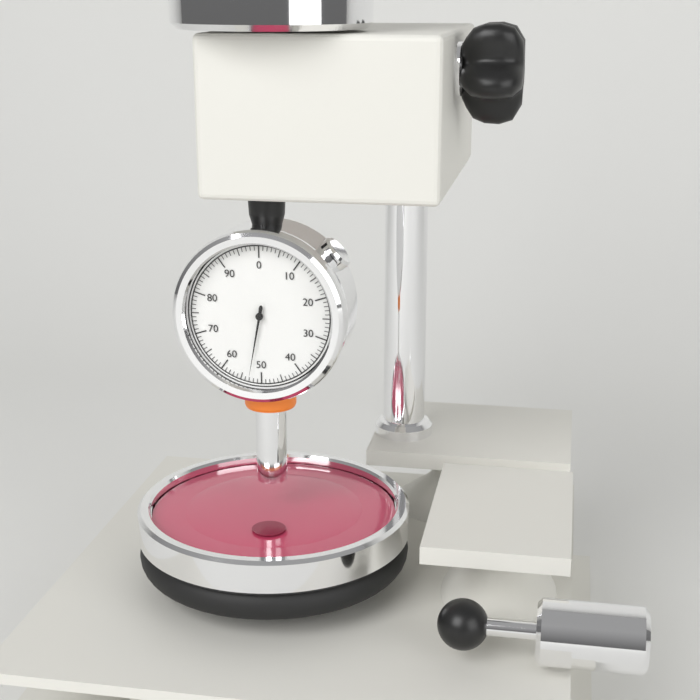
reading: 53 (no unit)
